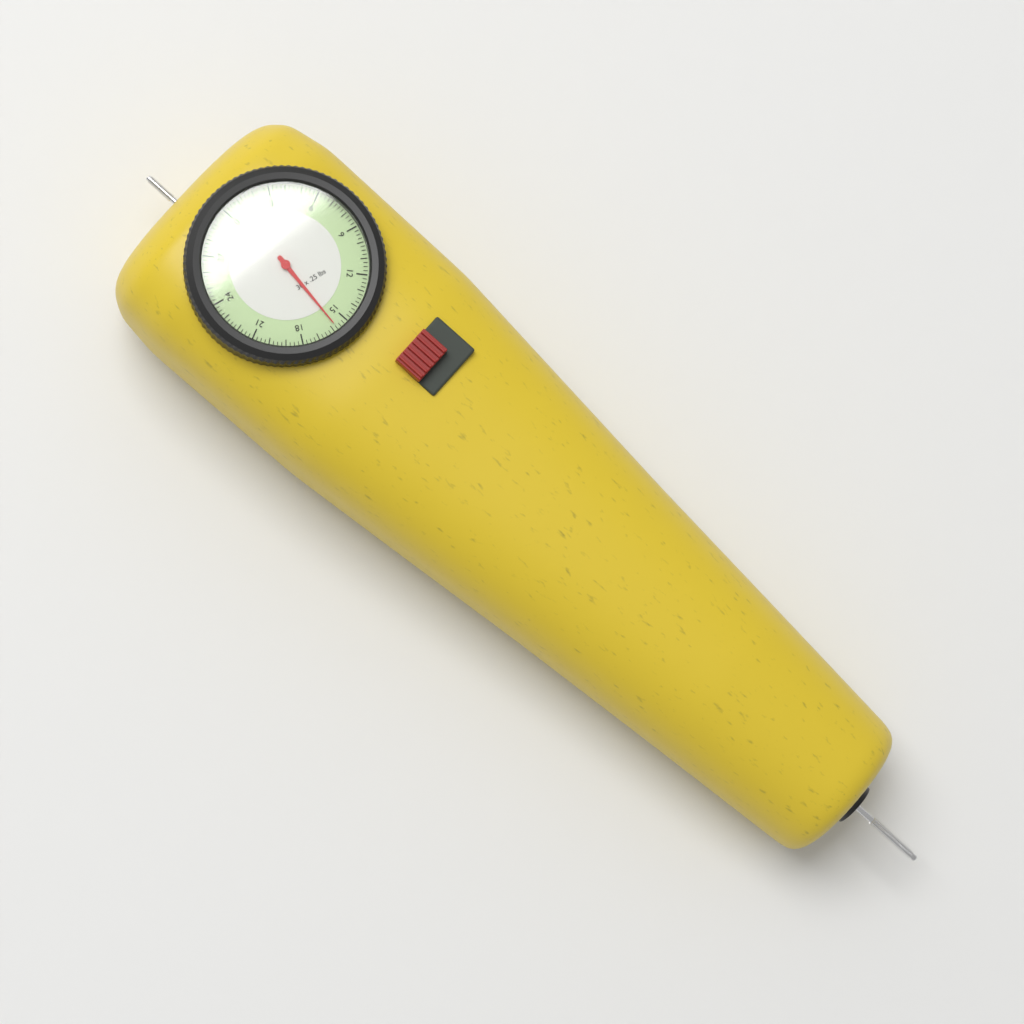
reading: 15.75 lbs
